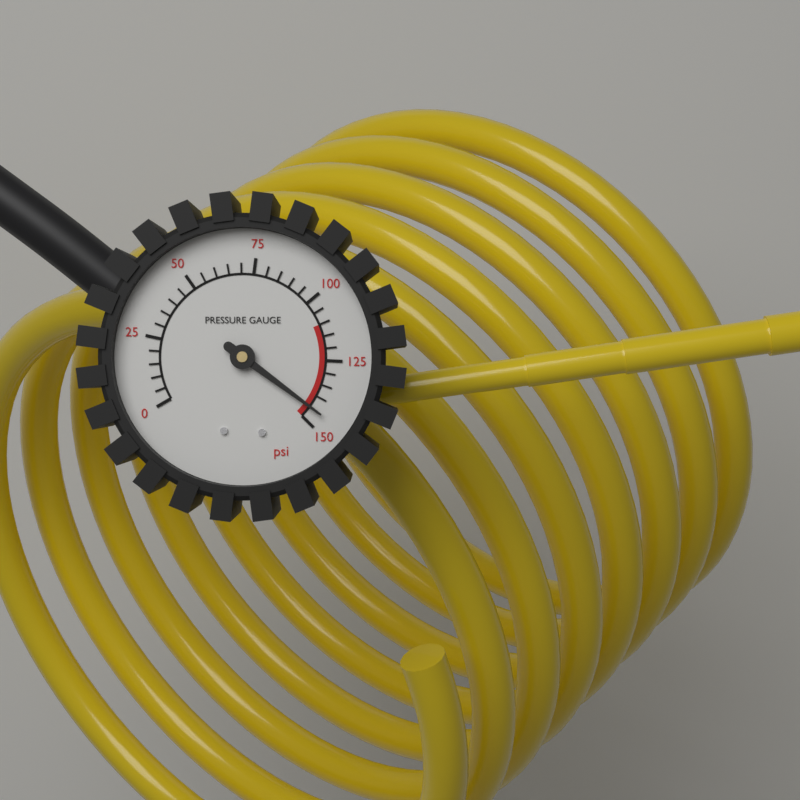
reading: 145 psi
